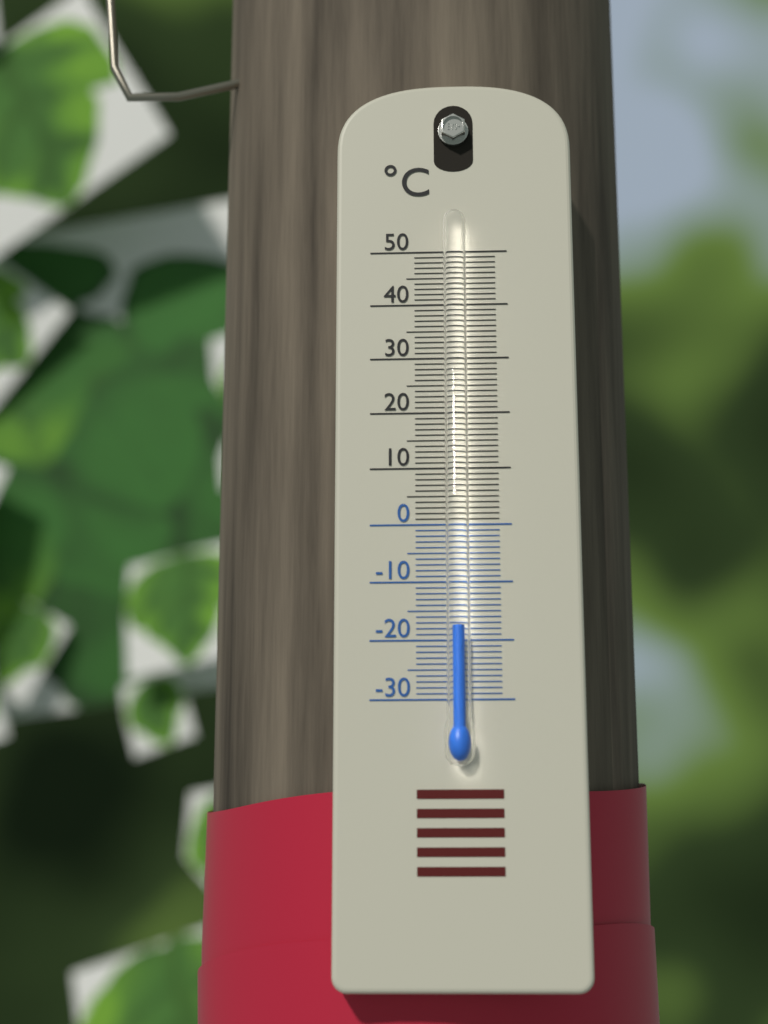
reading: -18 °C
